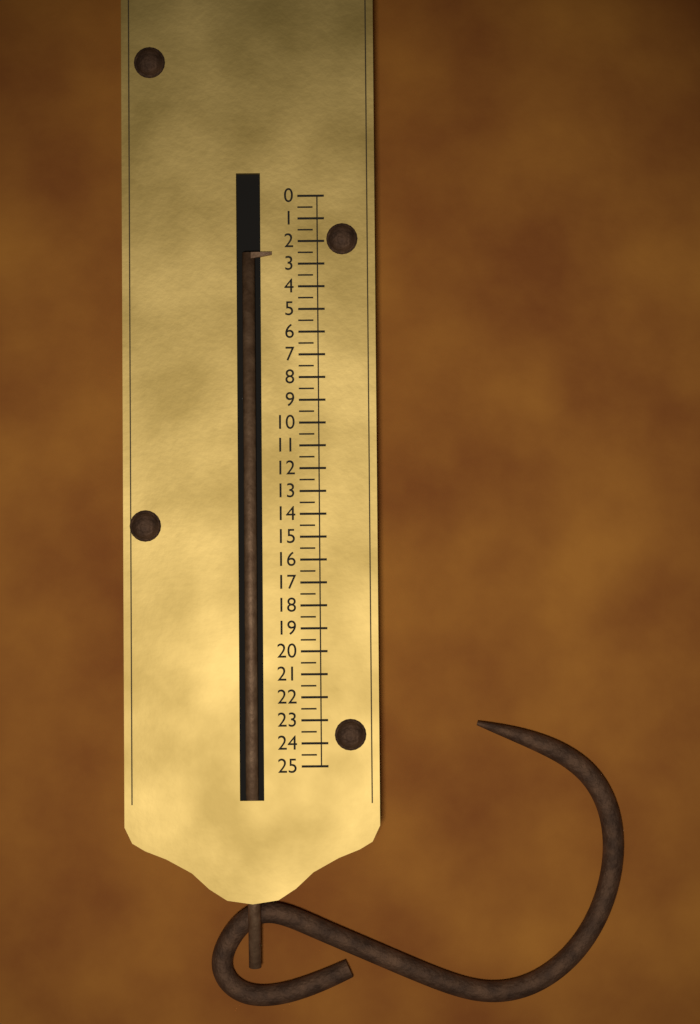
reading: 2.5 (no unit)
